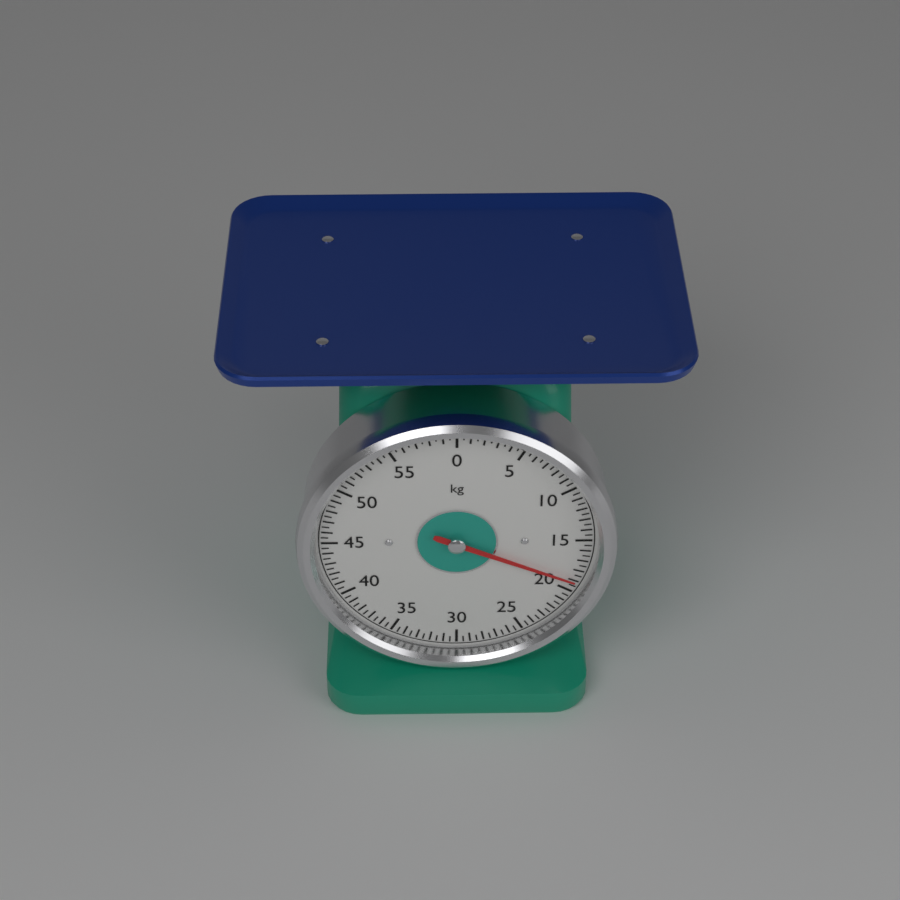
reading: 19.0 kg
